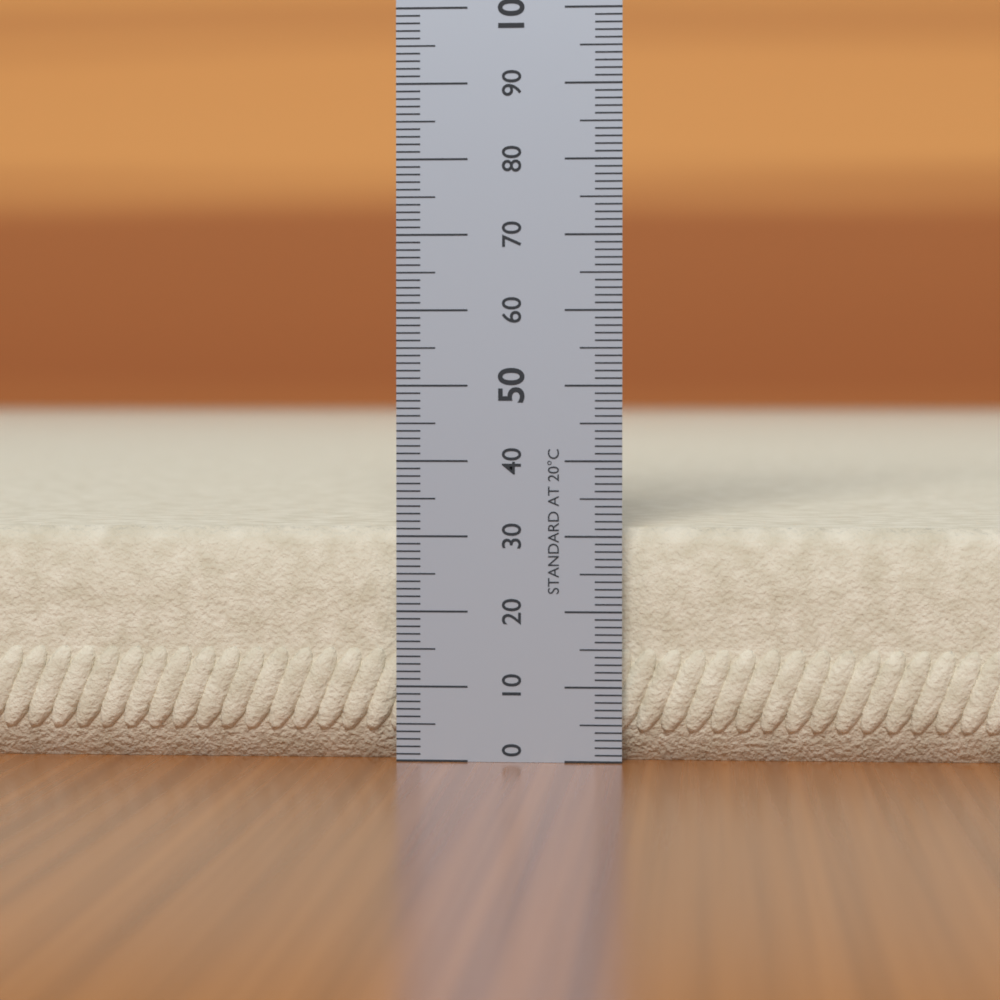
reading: 31 (no unit)
